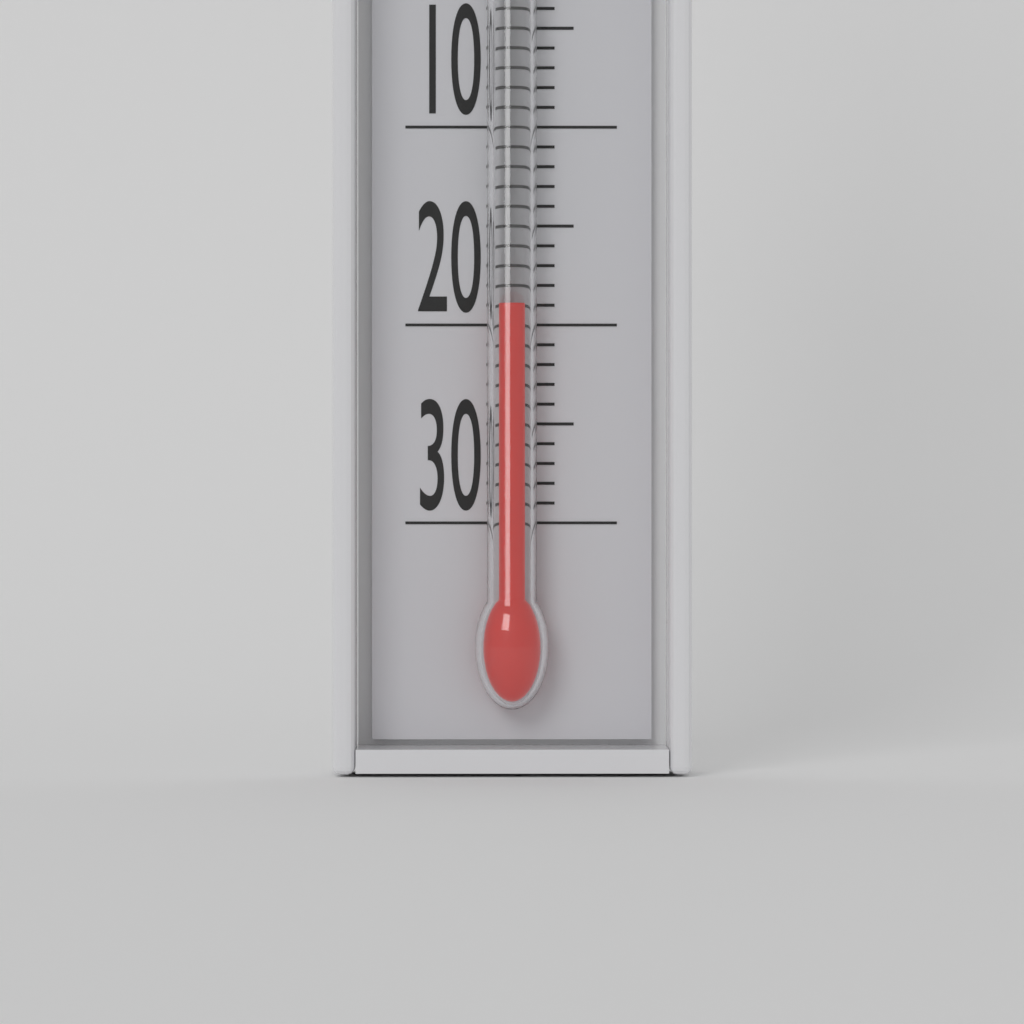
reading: -19 °C
